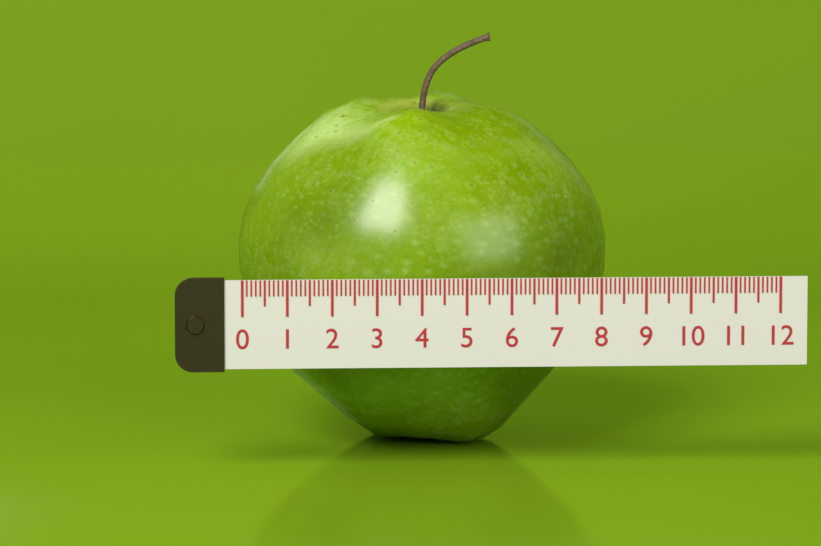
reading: 8.4 (no unit)
